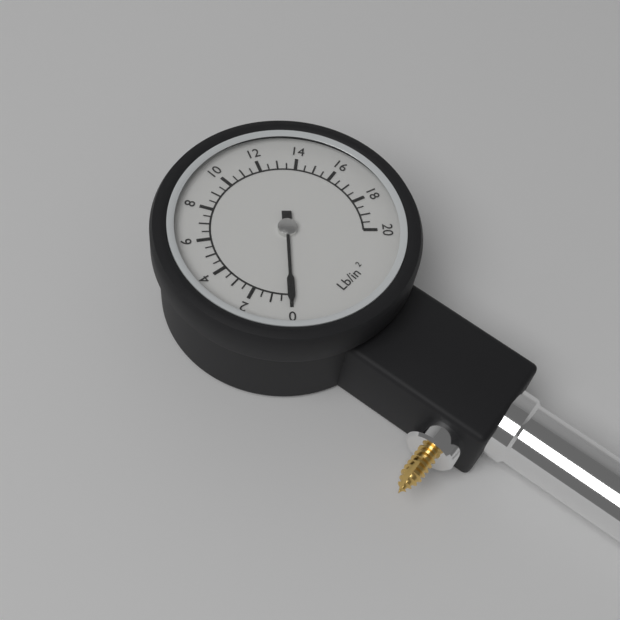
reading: 0.0 psi
